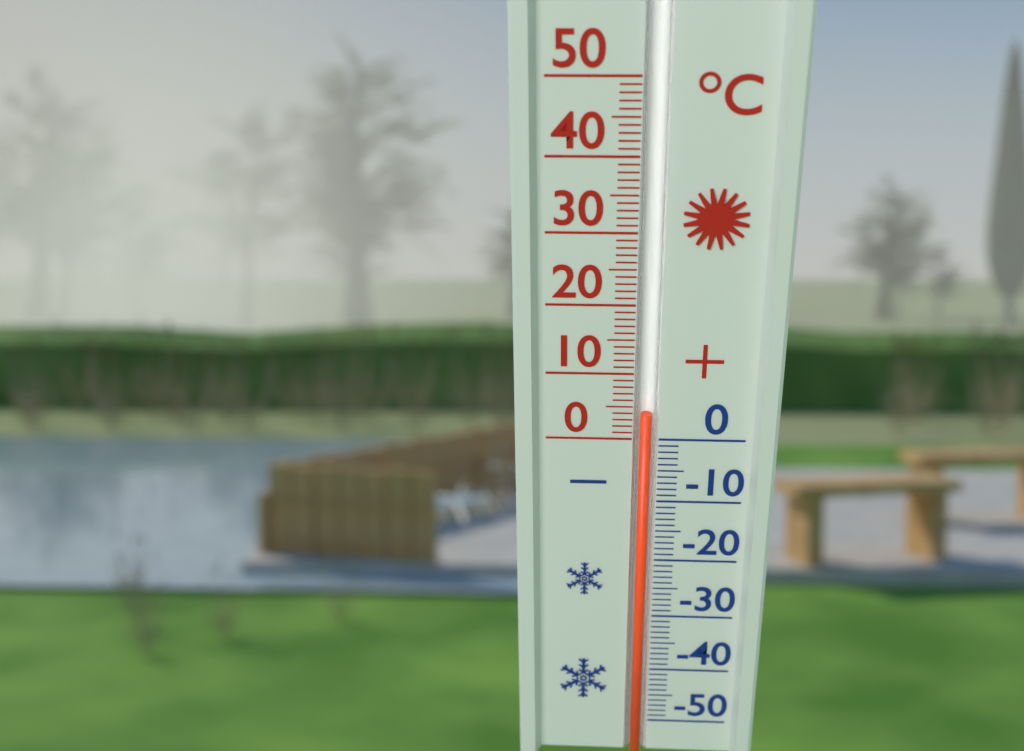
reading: 4 °C
